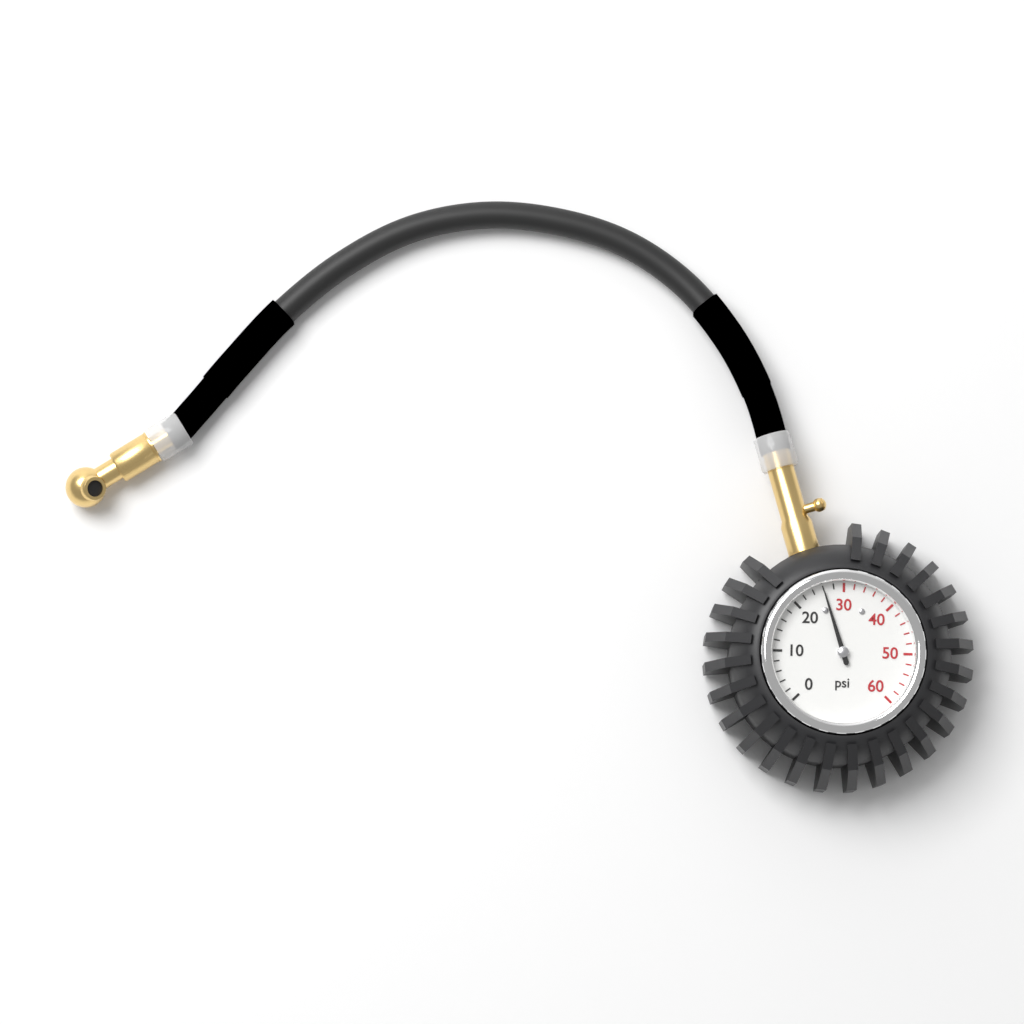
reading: 26 psi
